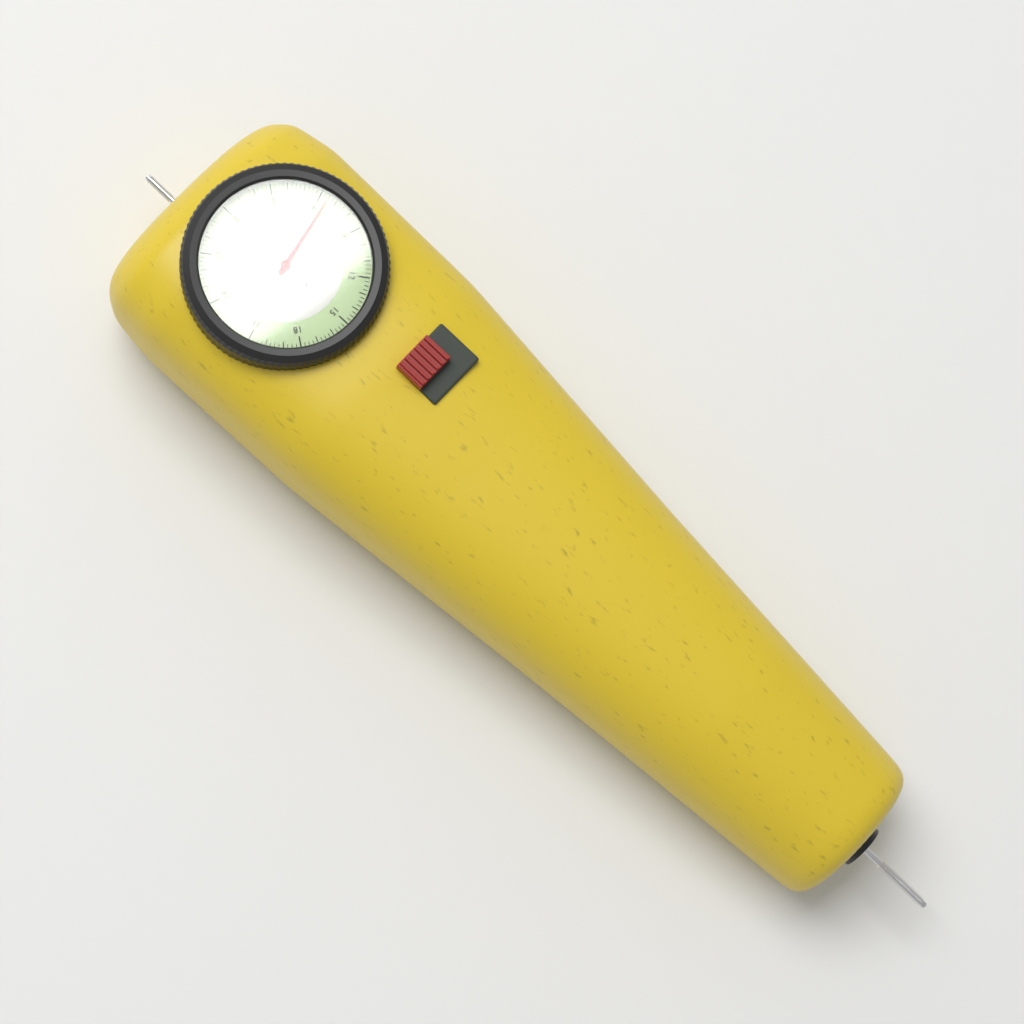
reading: 6.50 lbs
